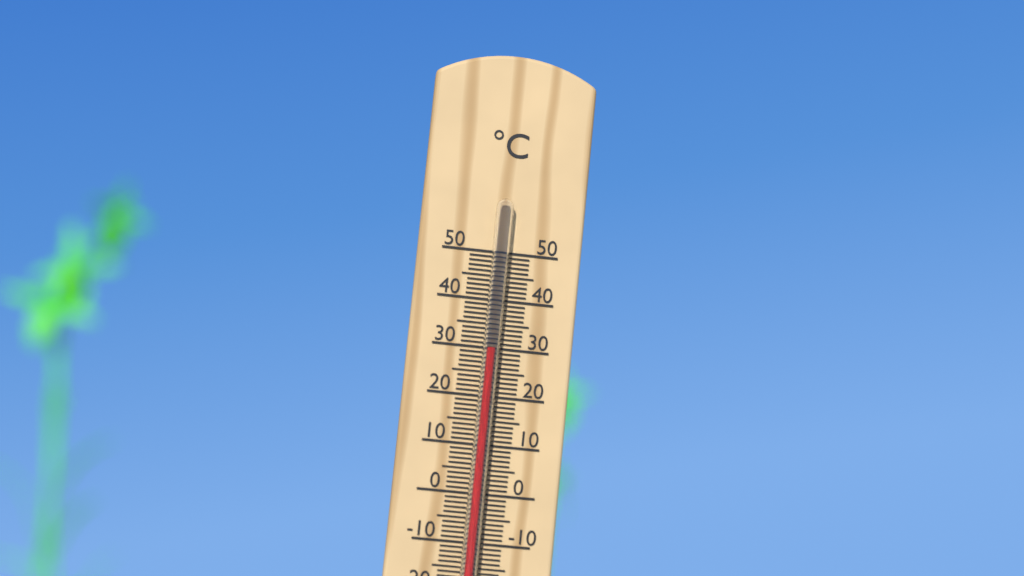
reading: 30 °C
